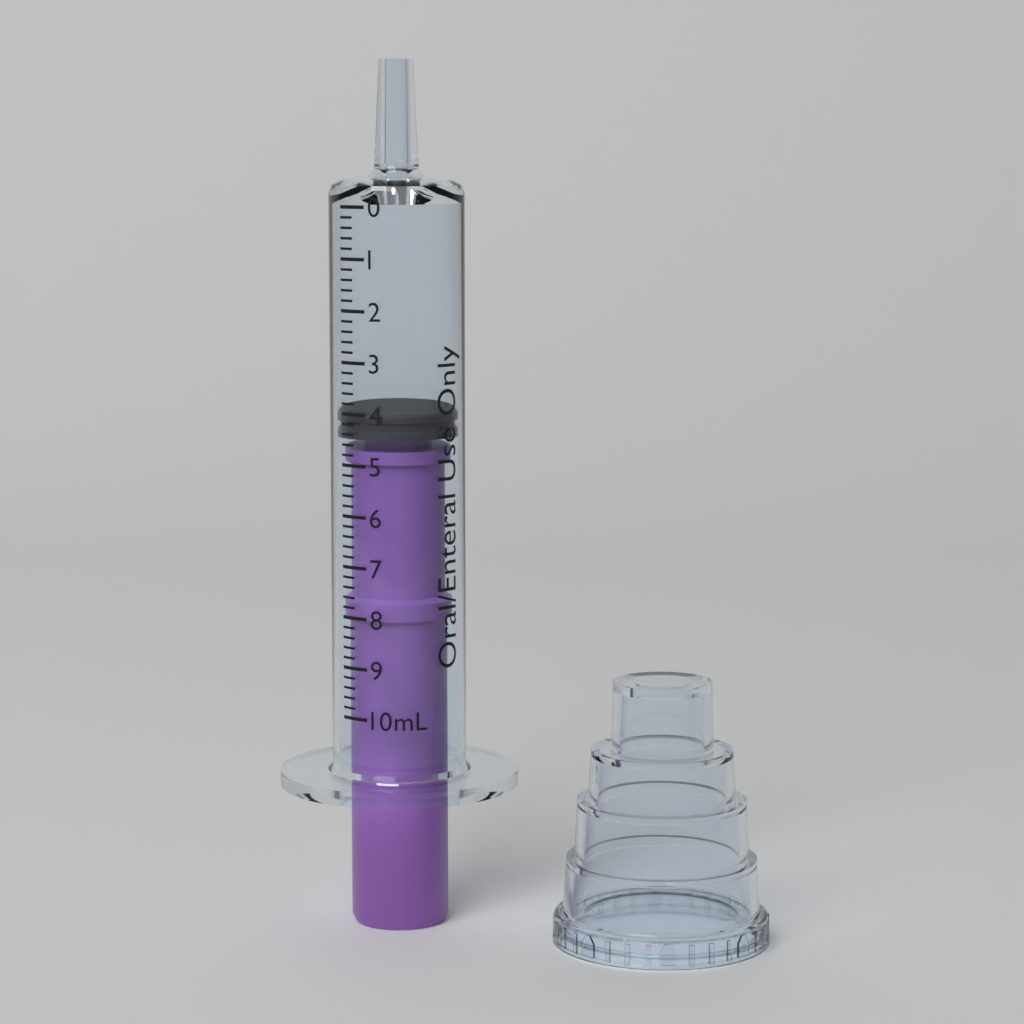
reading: 4.0 mL
